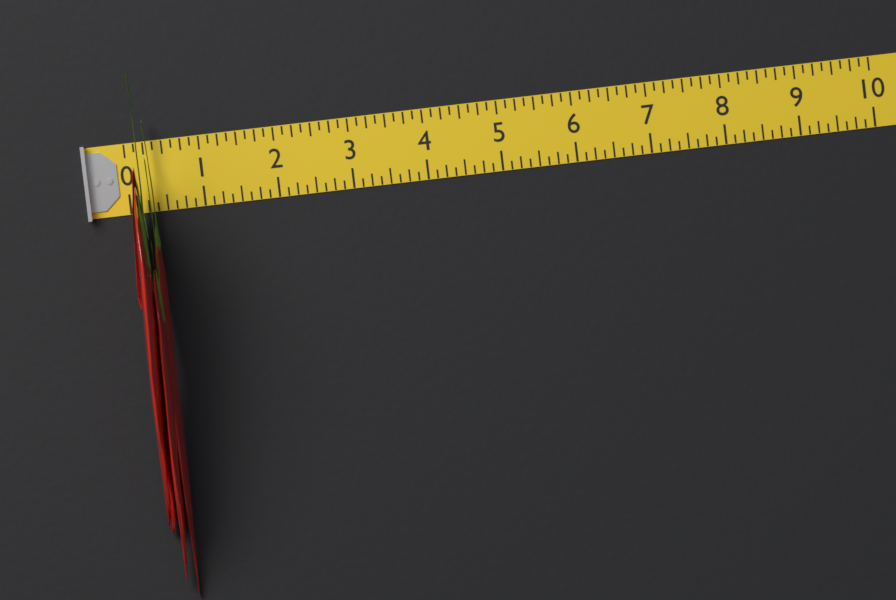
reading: 0.375 (no unit)
